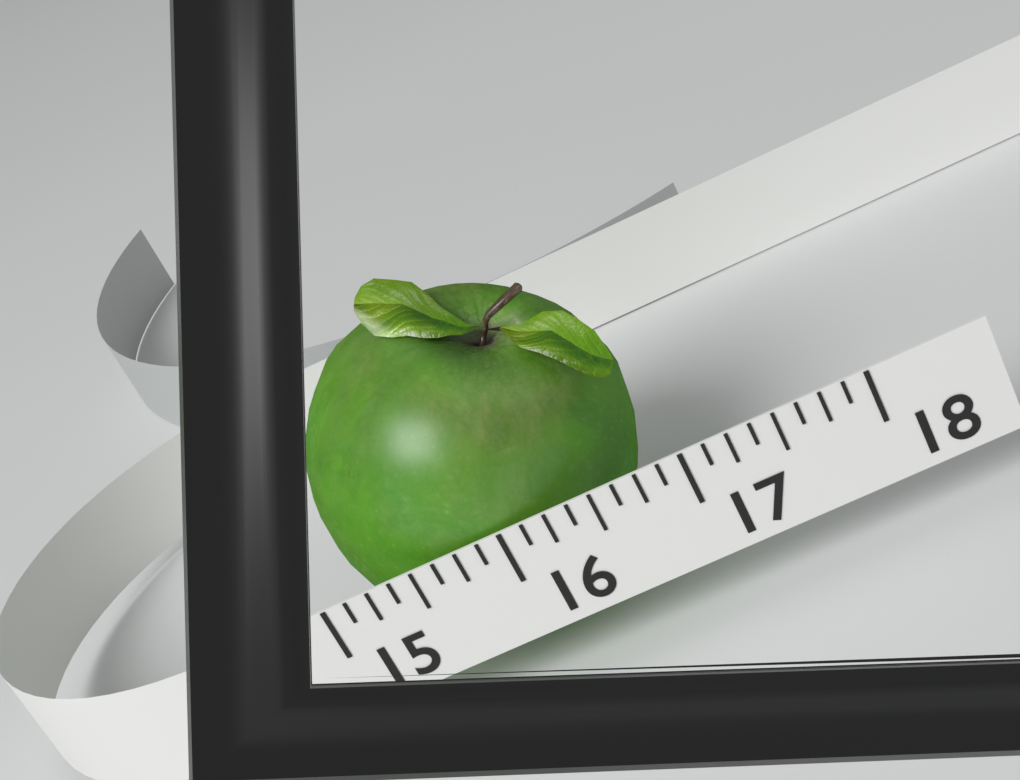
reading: 16.875 (no unit)
